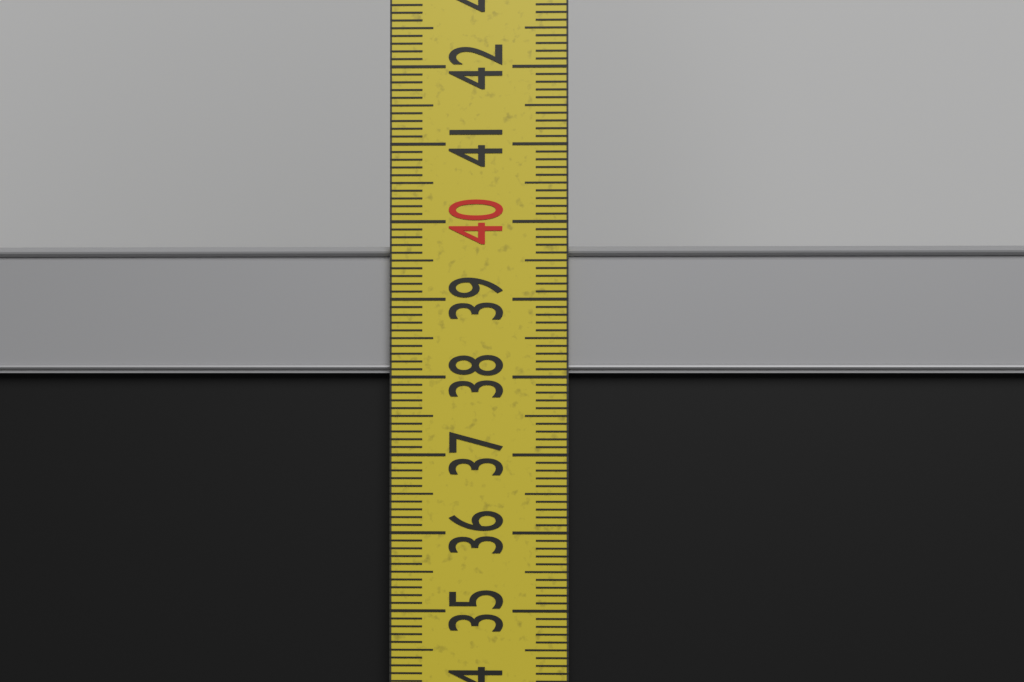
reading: 39.7 cm
